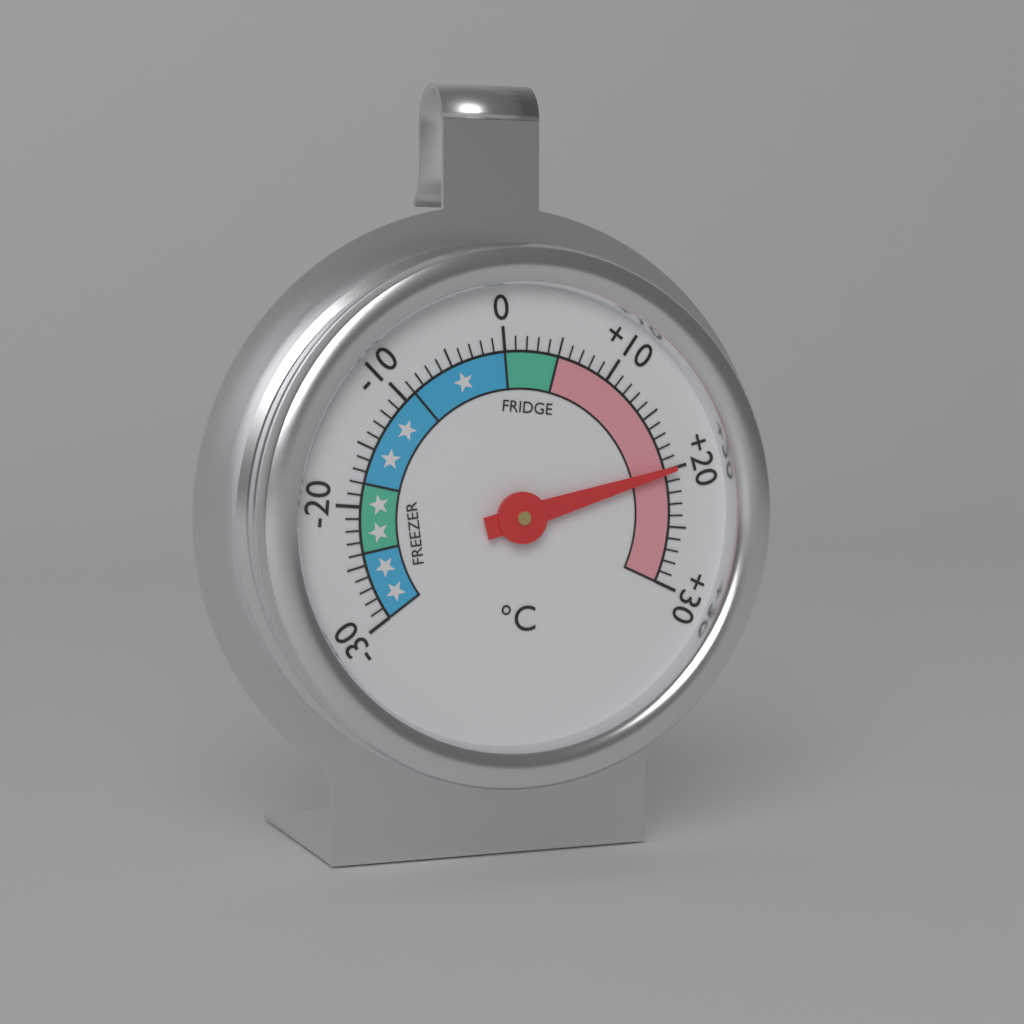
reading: 20 °C
